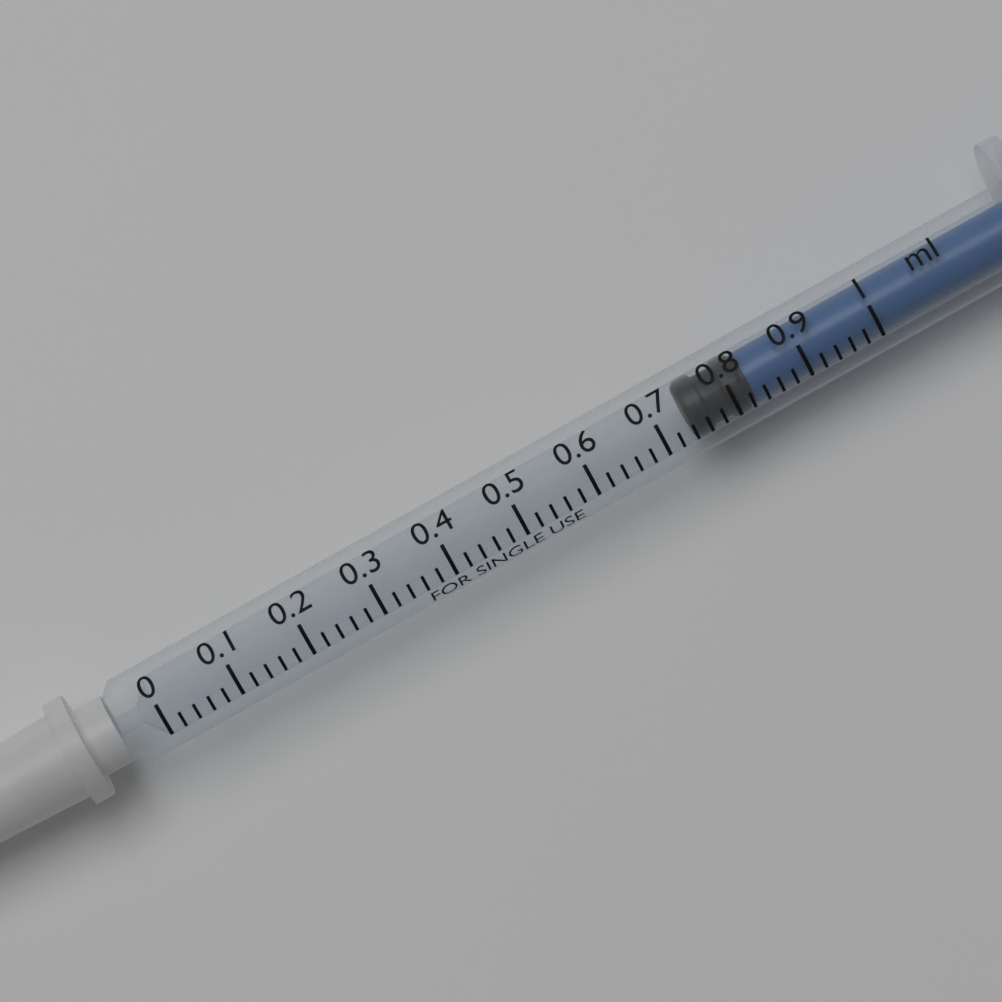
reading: 0.74 ml
